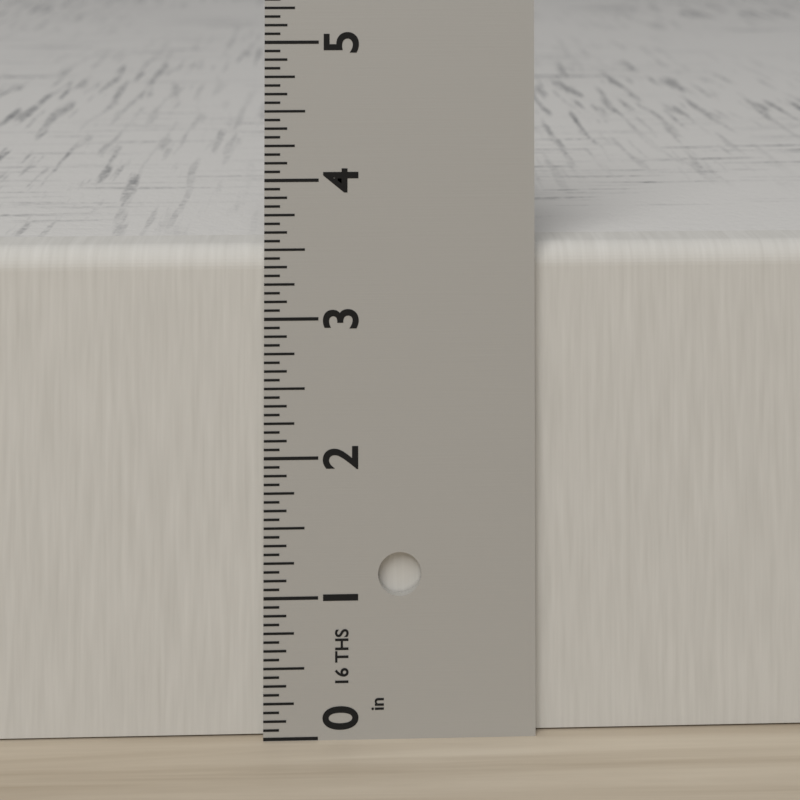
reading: 3.5000 in
